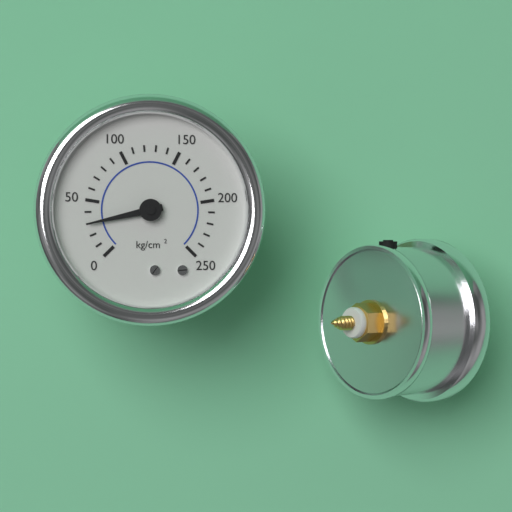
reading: 30 kg/cm²
